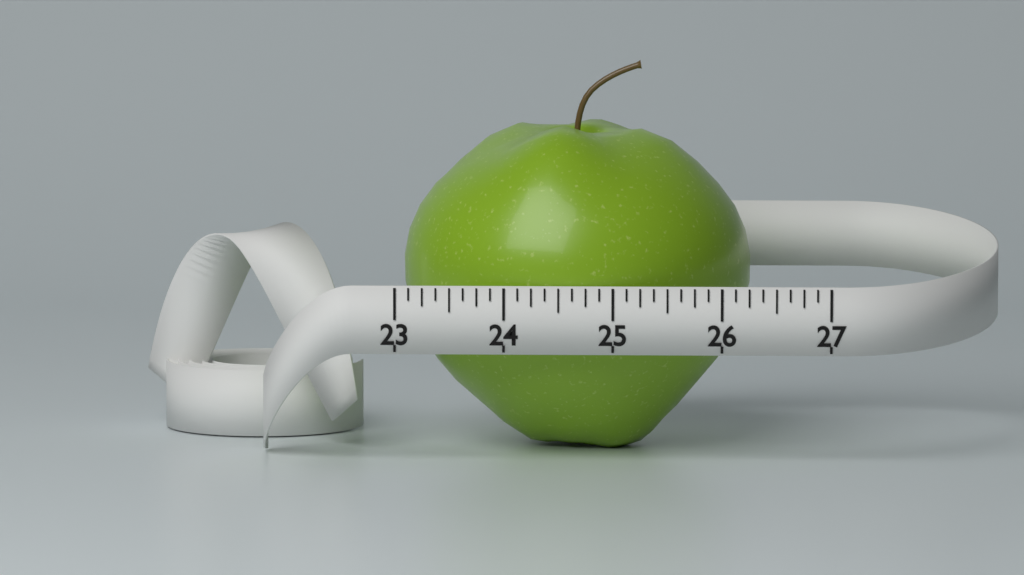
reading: 26.250 (no unit)
